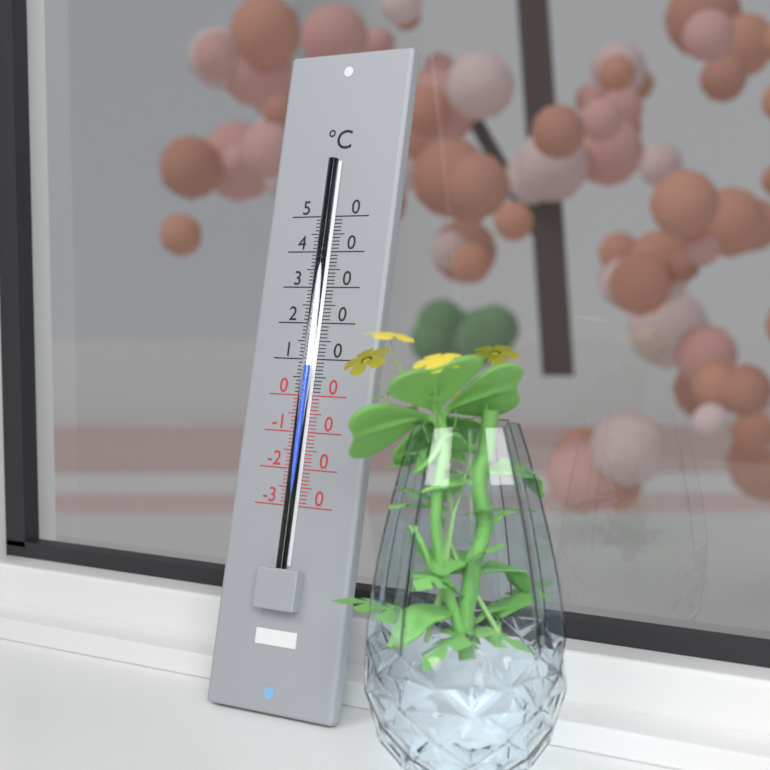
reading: 8 °C
